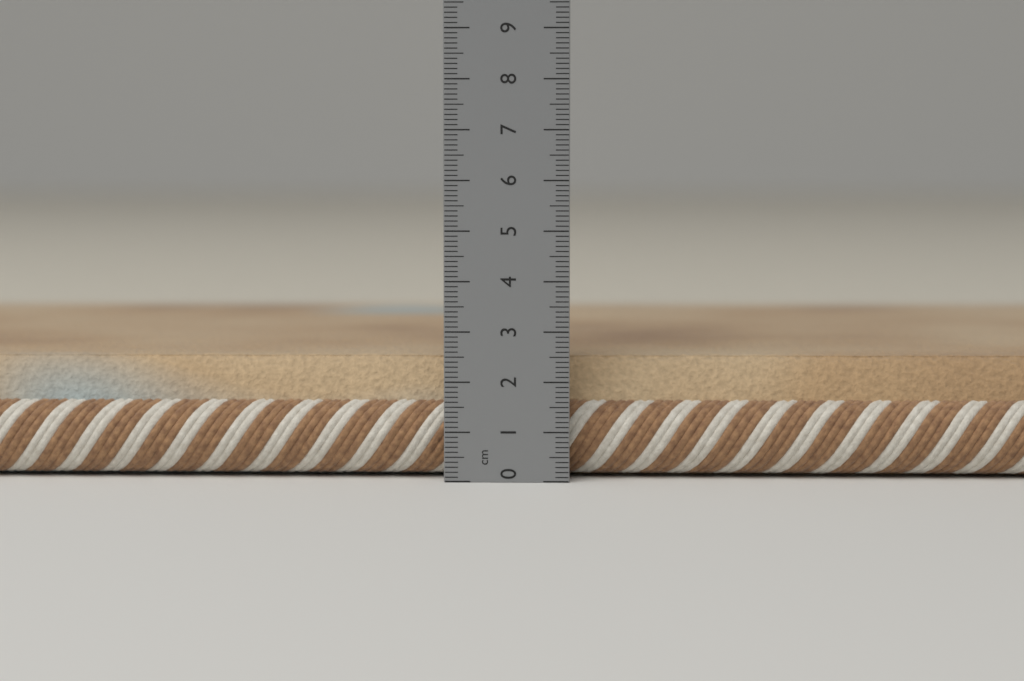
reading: 2.5 cm
